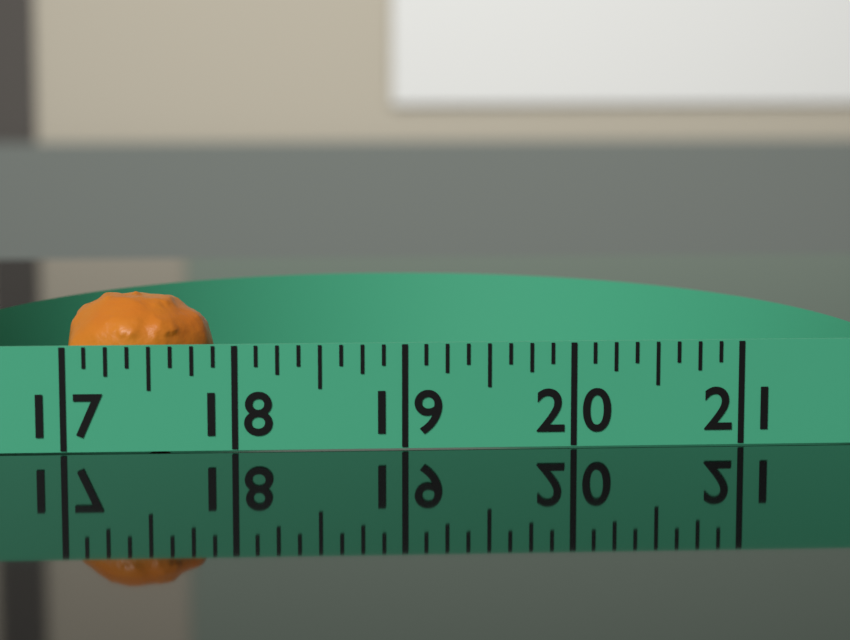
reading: 17.875 (no unit)
